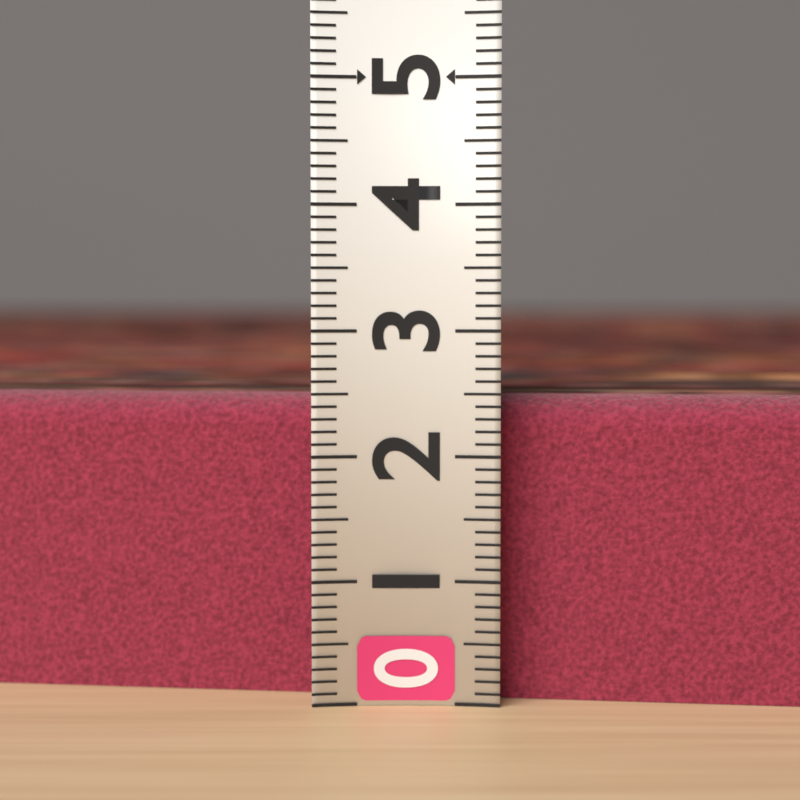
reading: 2.5 (no unit)
